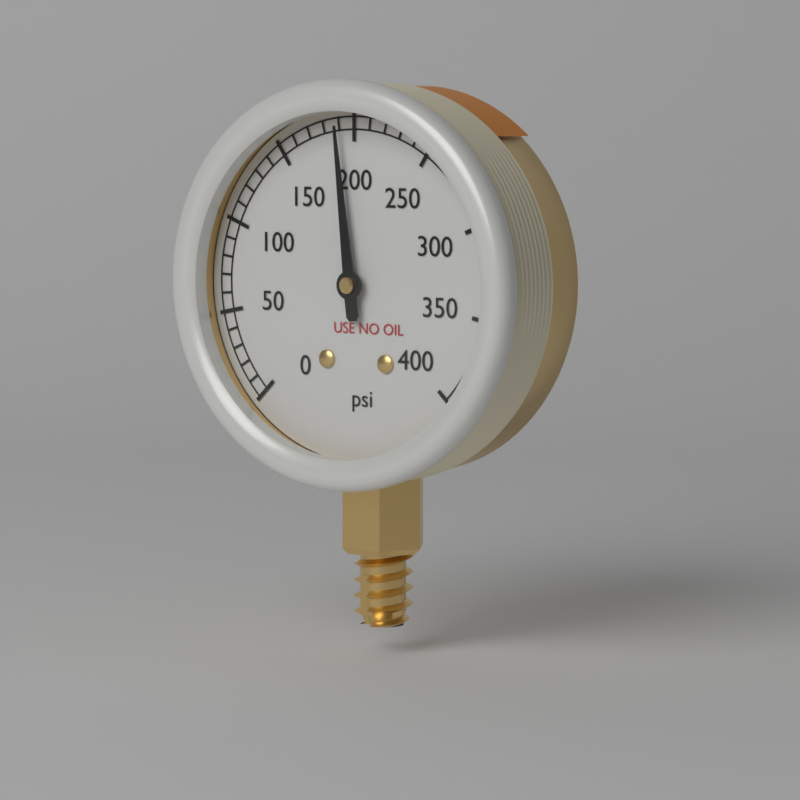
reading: 190 psi
